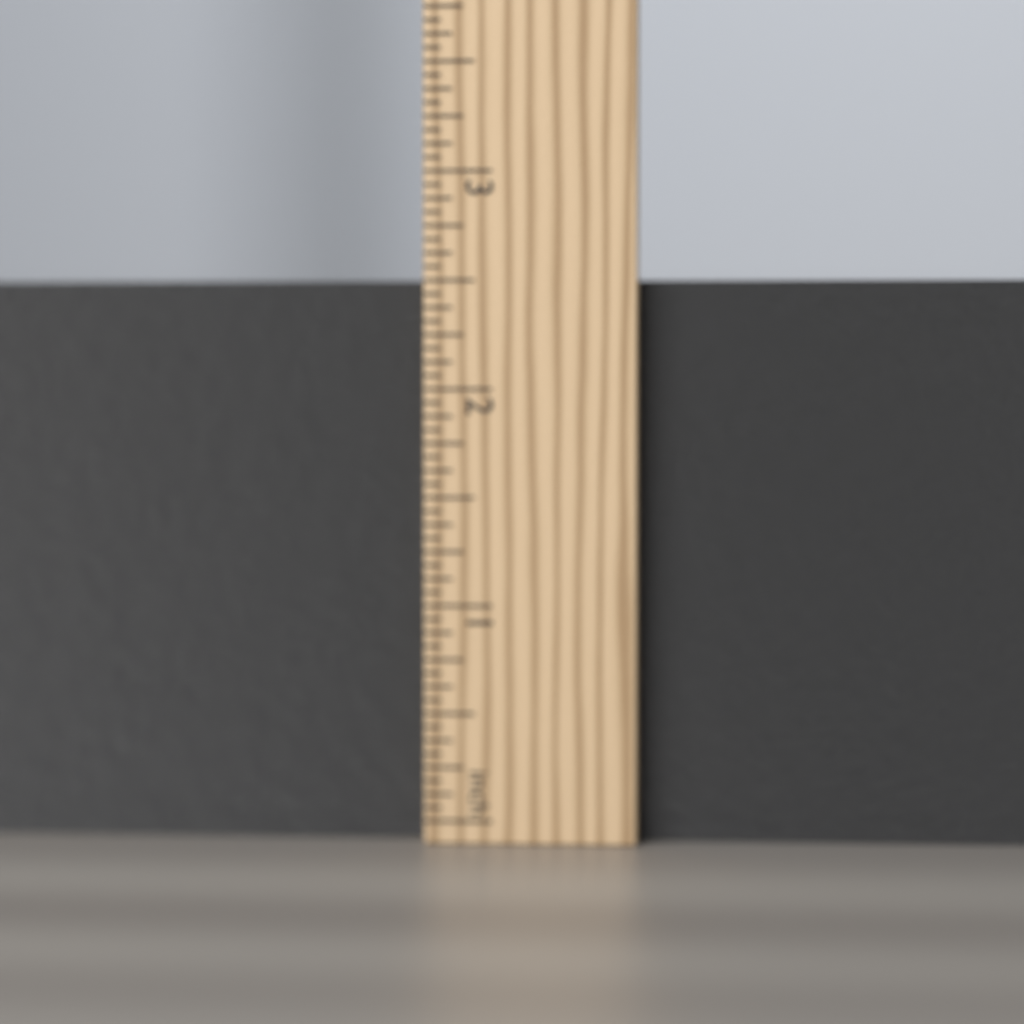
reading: 2.5000 in
